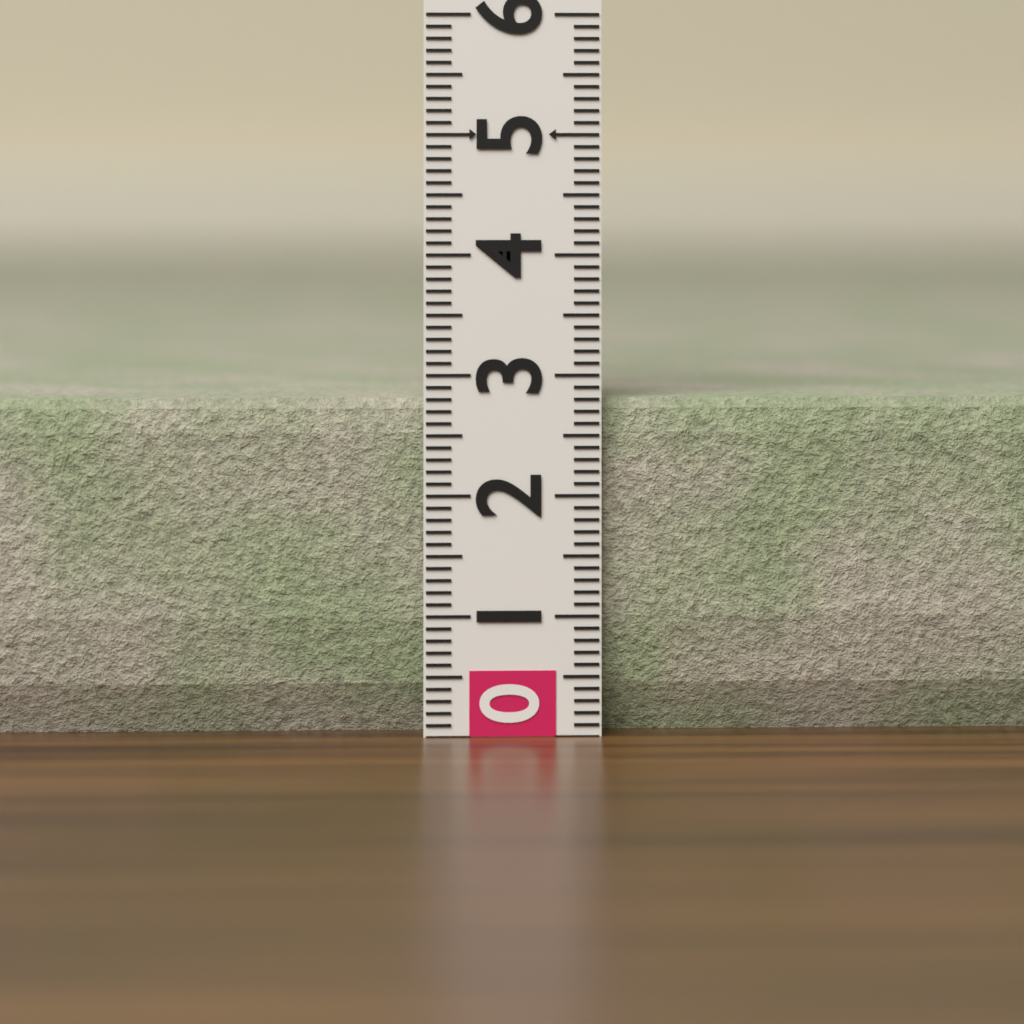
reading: 2.8 (no unit)
